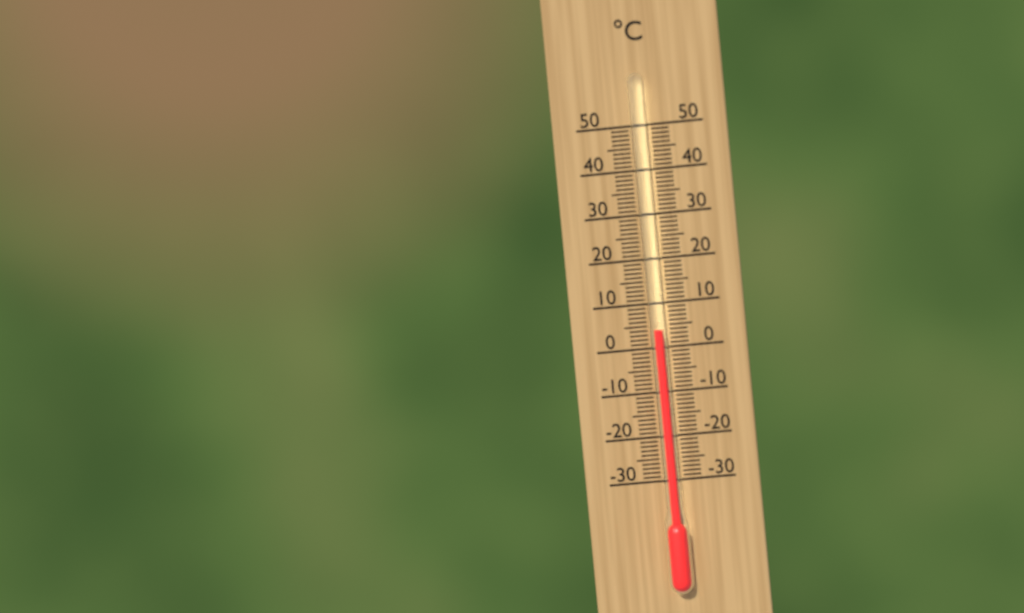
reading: 4 °C
